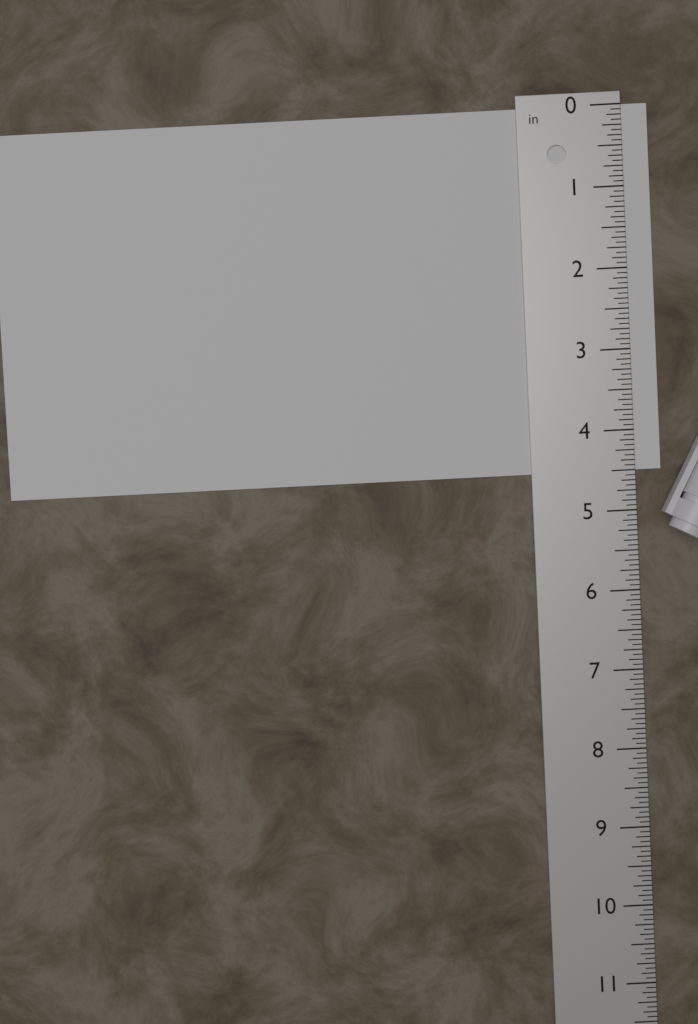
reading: 4.5000 in
